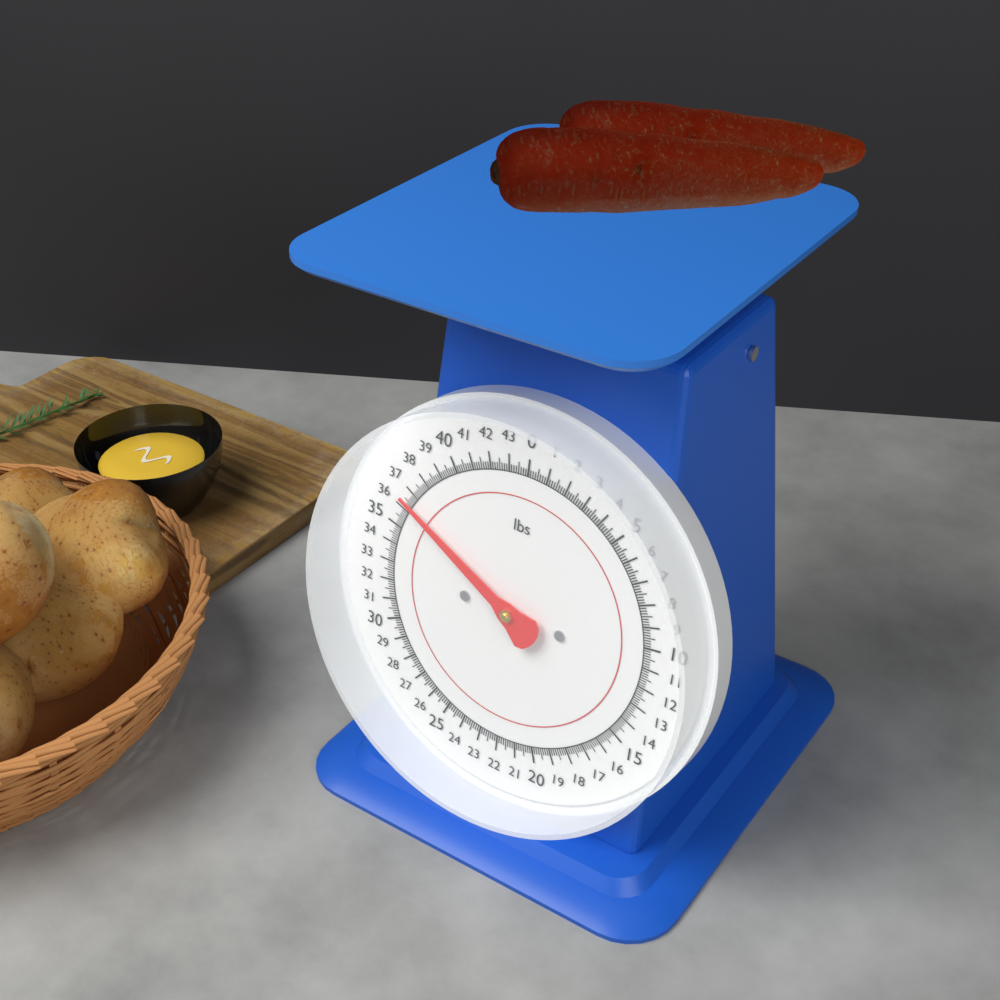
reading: 36.500 lbs
